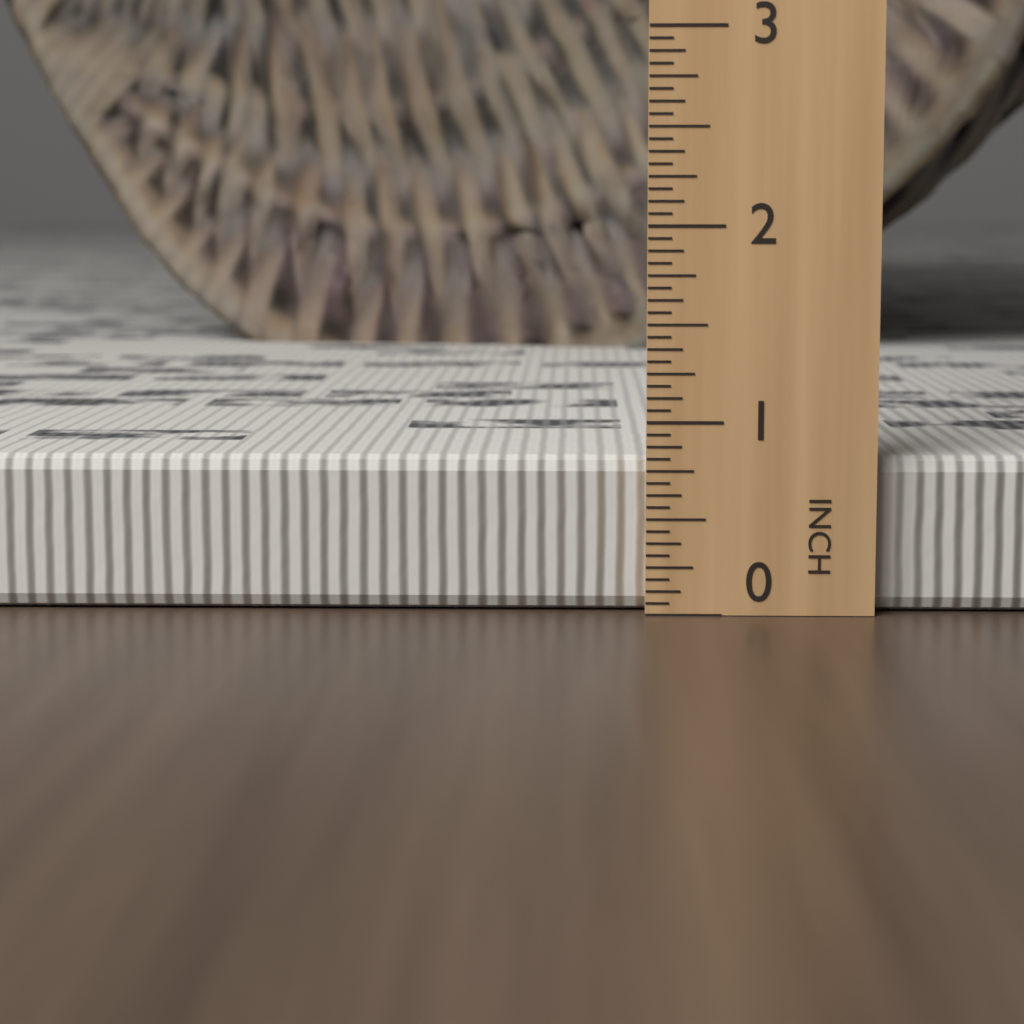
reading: 0.8125 in
